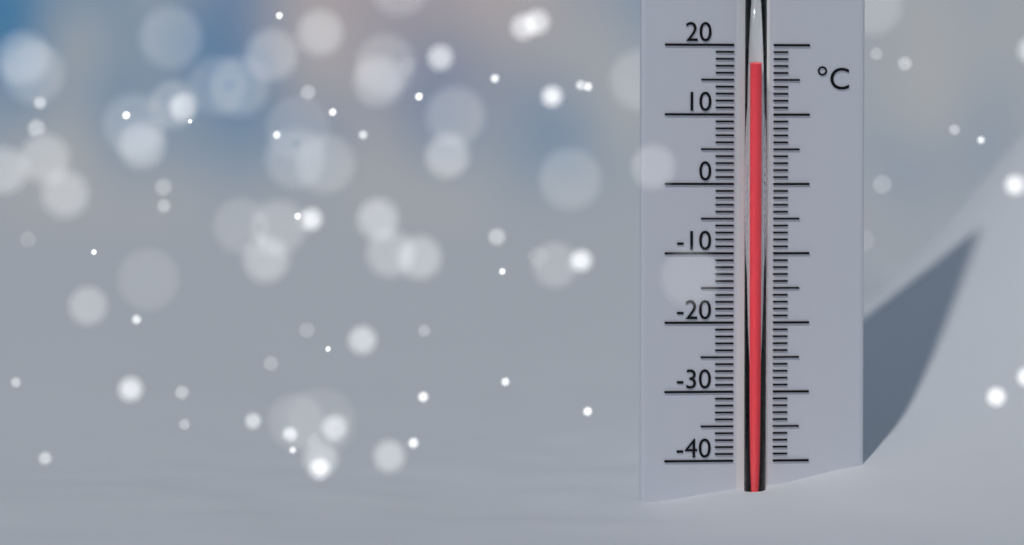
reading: 17 °C
